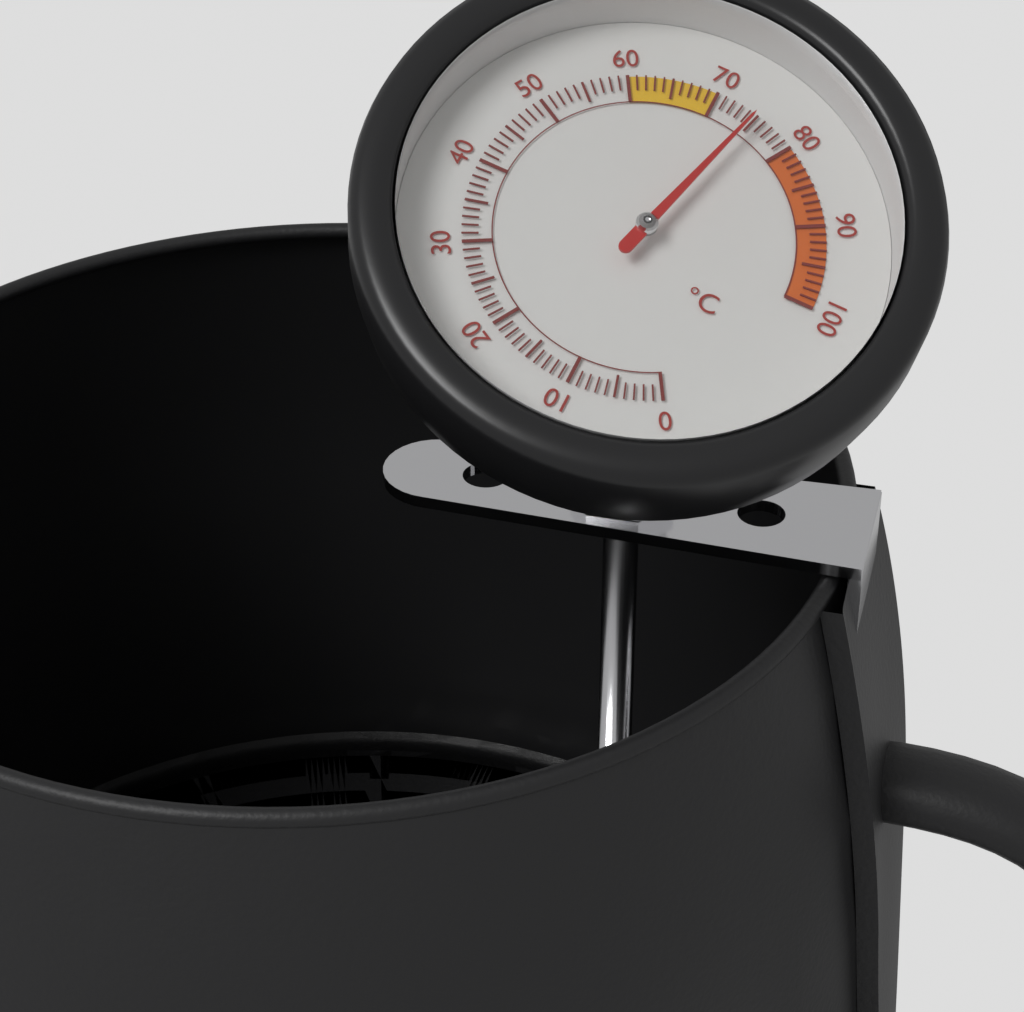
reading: 75 °C
